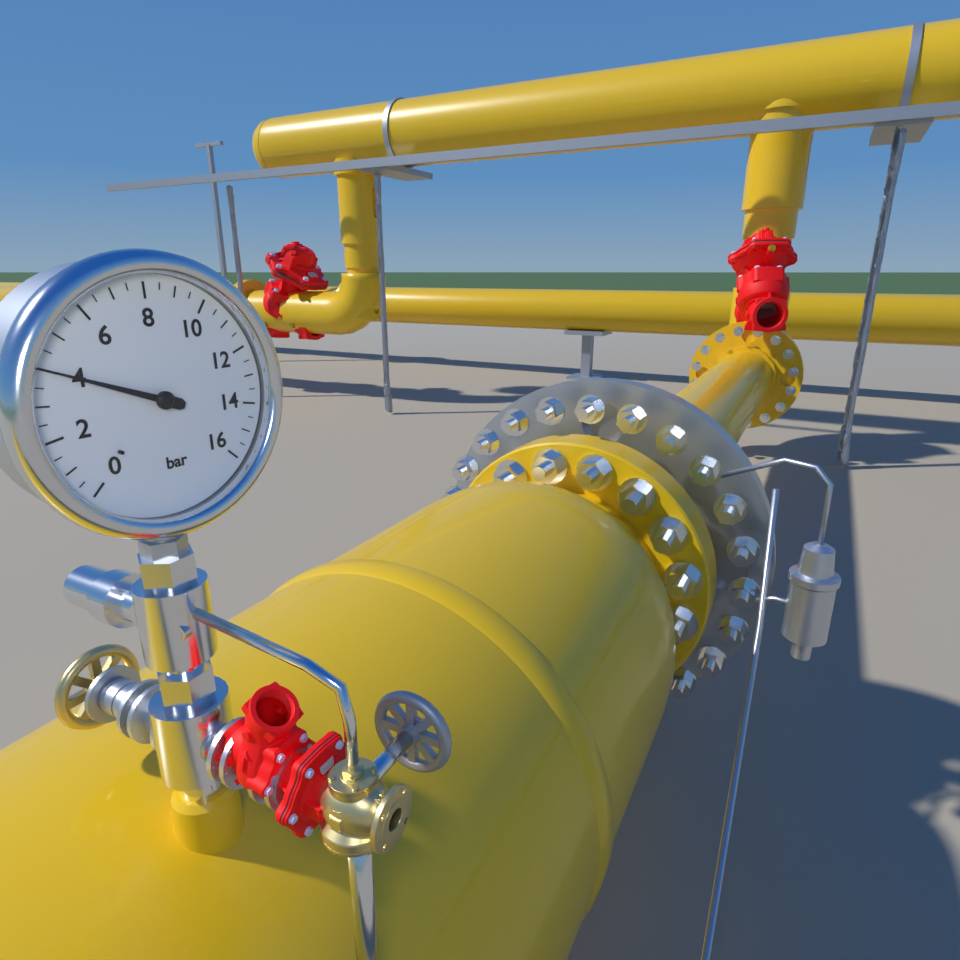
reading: 4.0 bar
